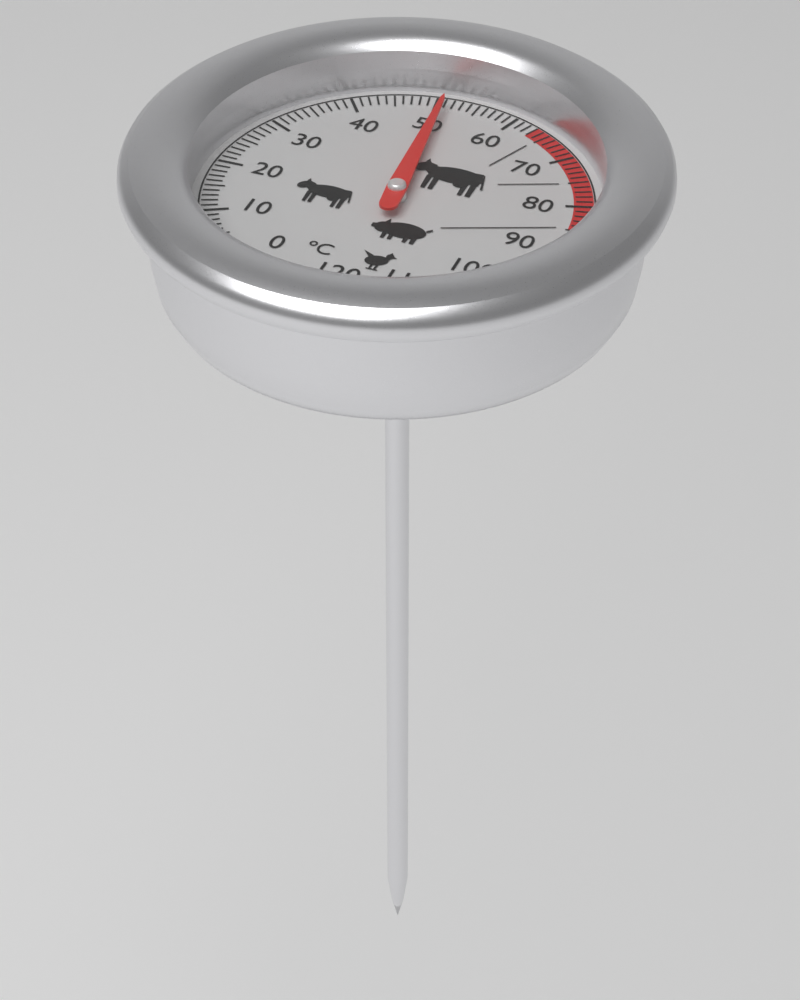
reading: 51 °C
